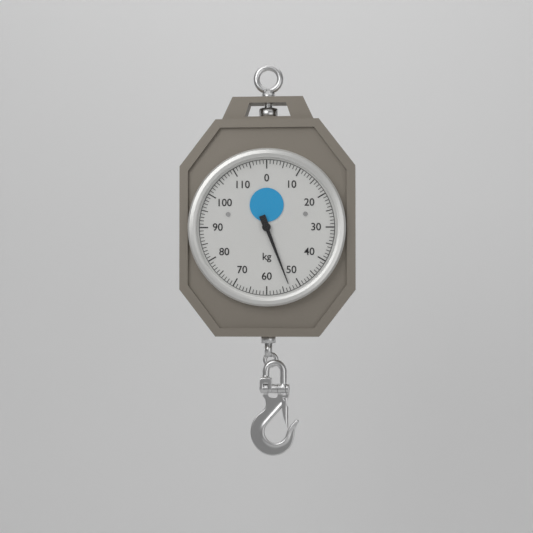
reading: 53 kg
